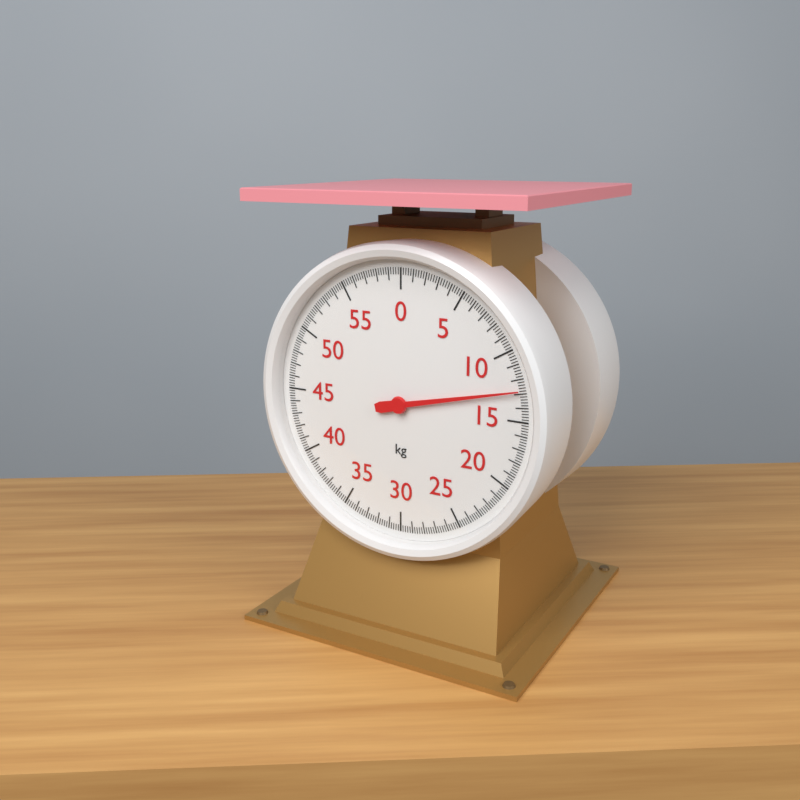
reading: 12.8 kg
